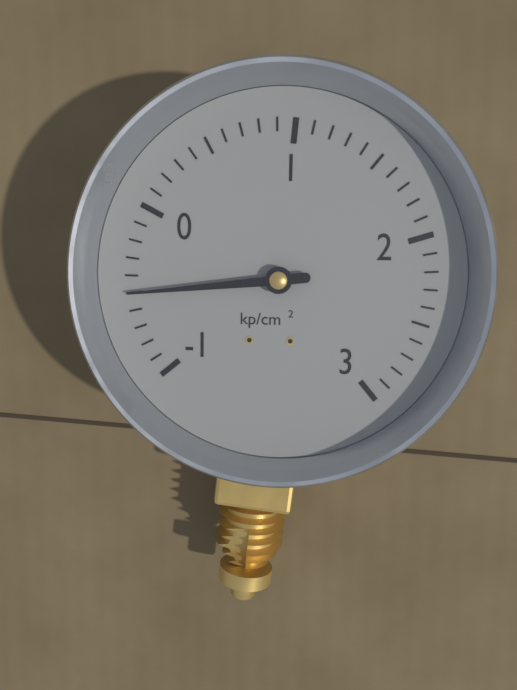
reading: -0.5 kp/cm²
